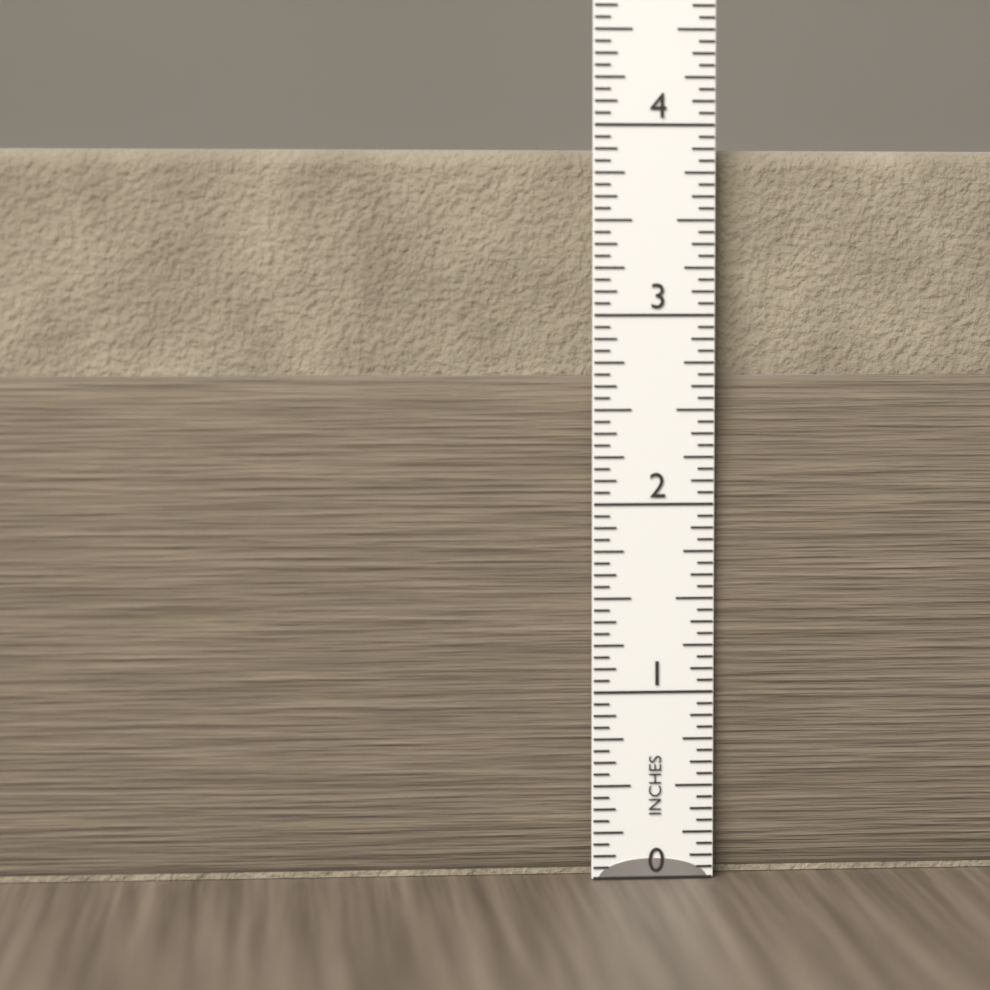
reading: 3.8750 in
